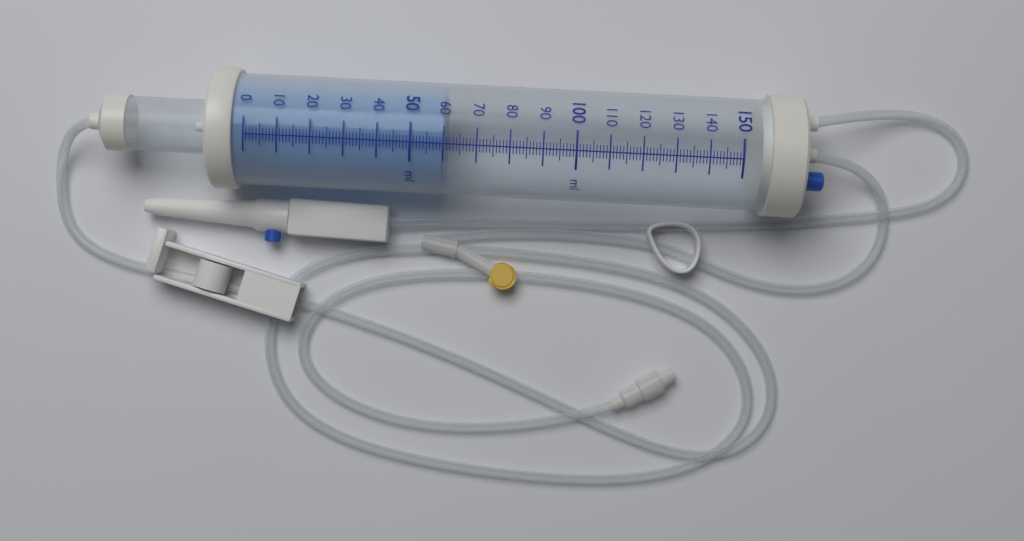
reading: 60 ml
